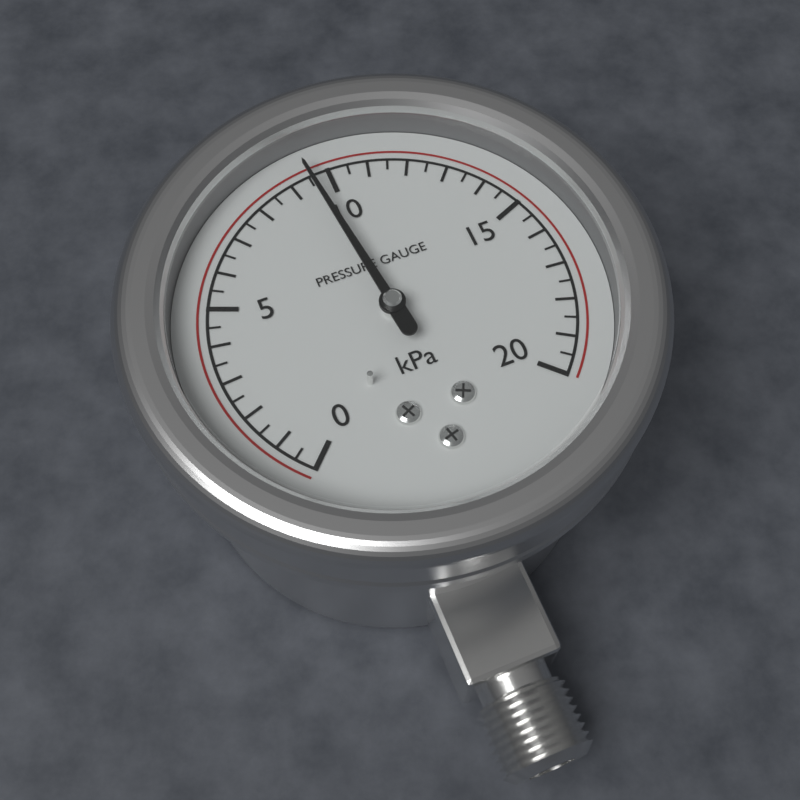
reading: 9.5 kPa
